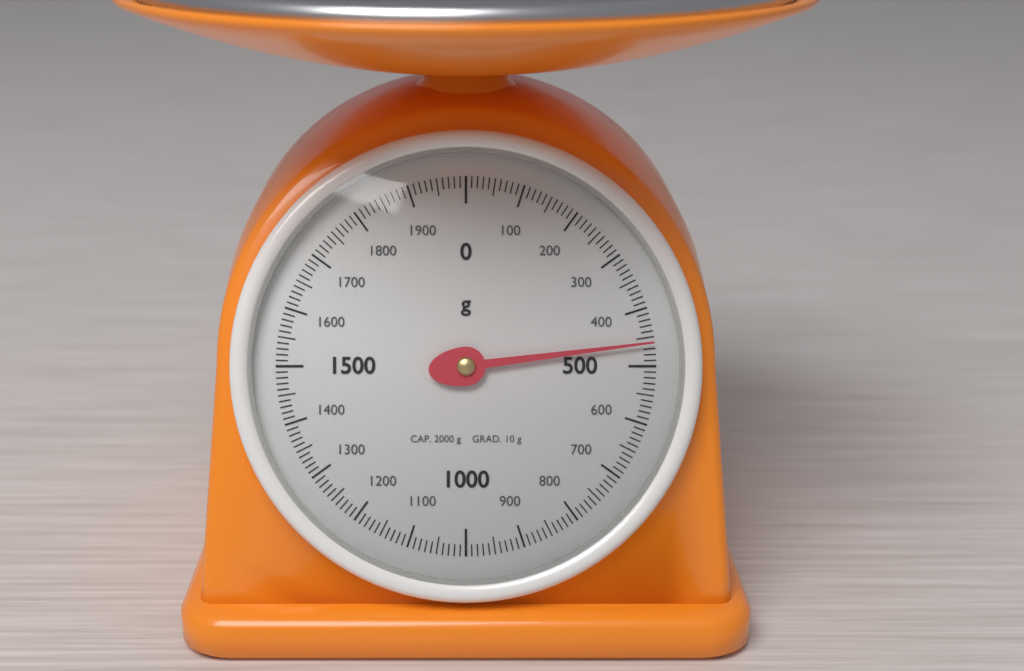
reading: 460 g
